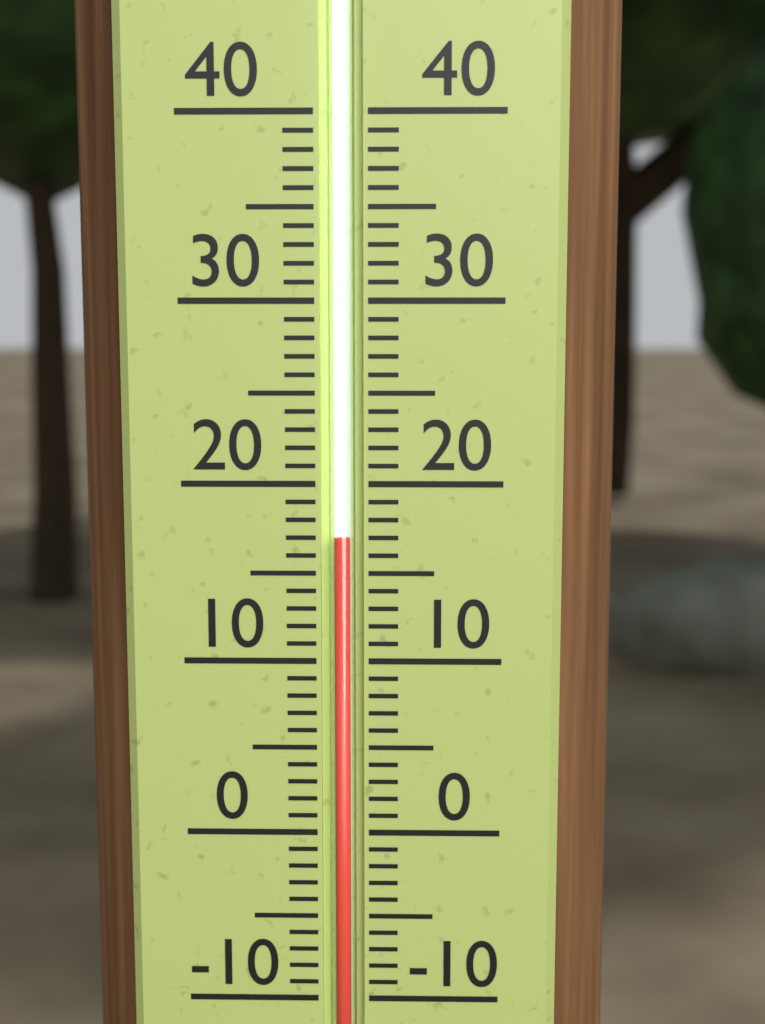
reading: 17 (no unit)
